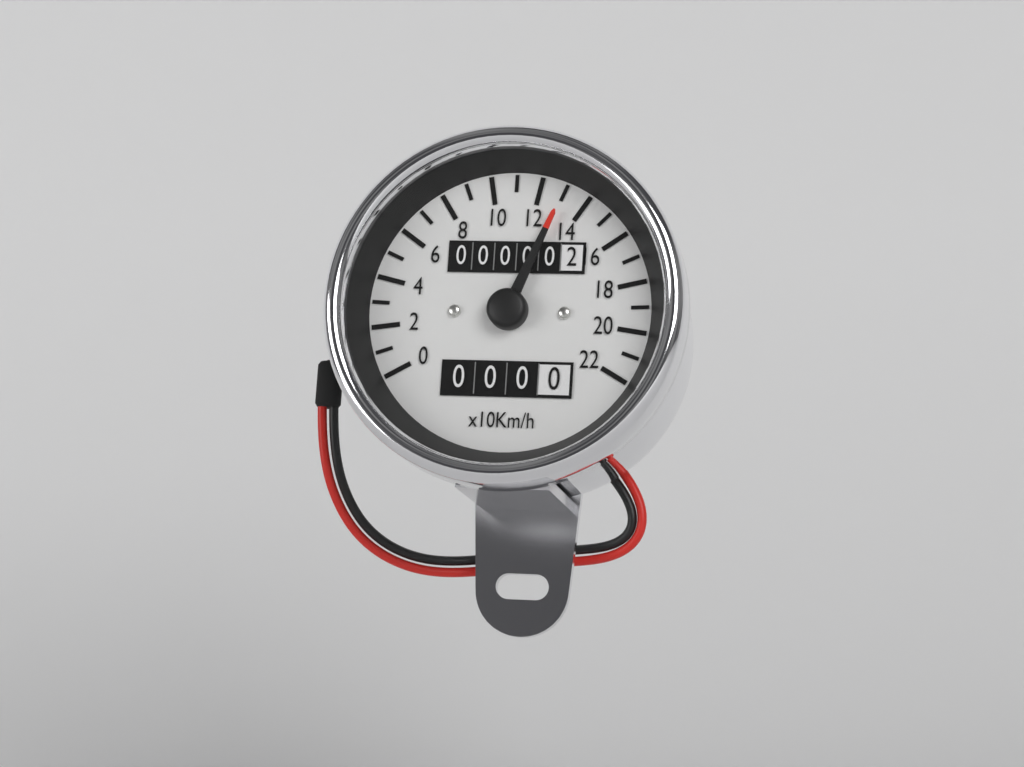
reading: 130 km/h
